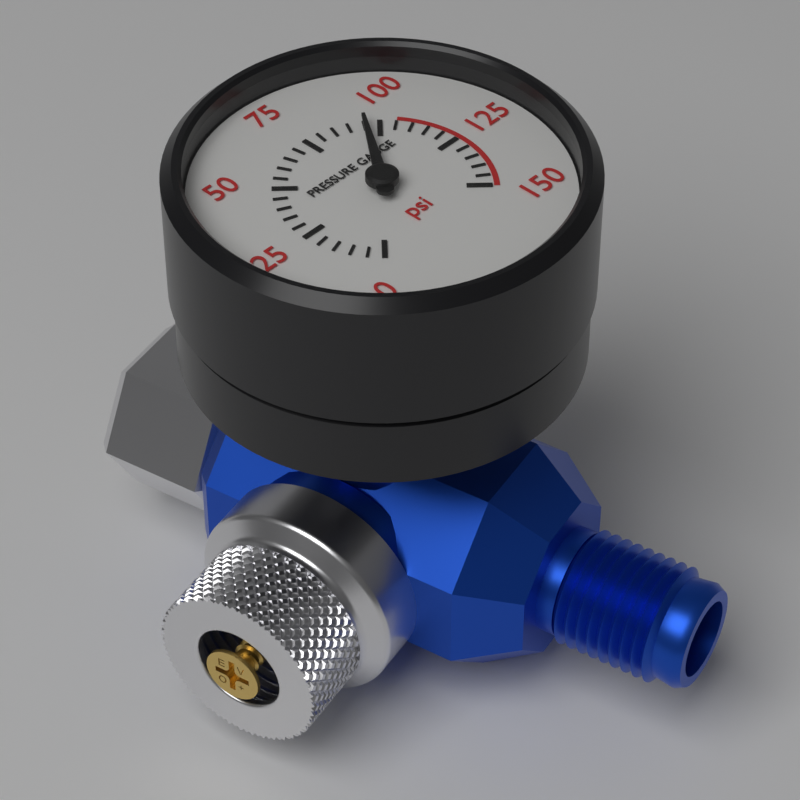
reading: 95 psi
